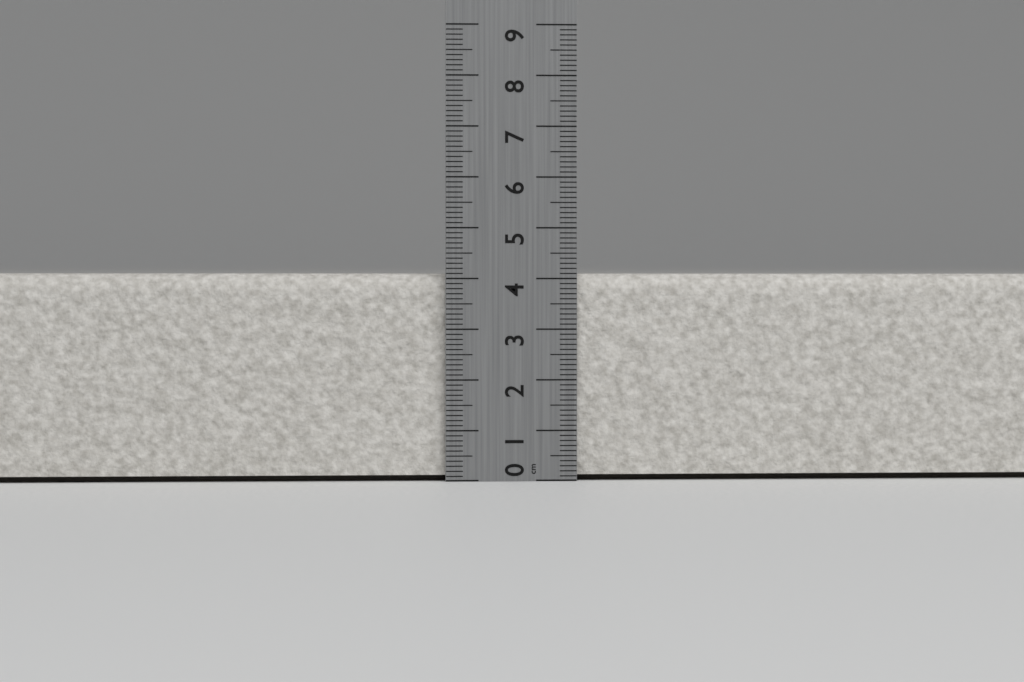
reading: 4.1 cm
